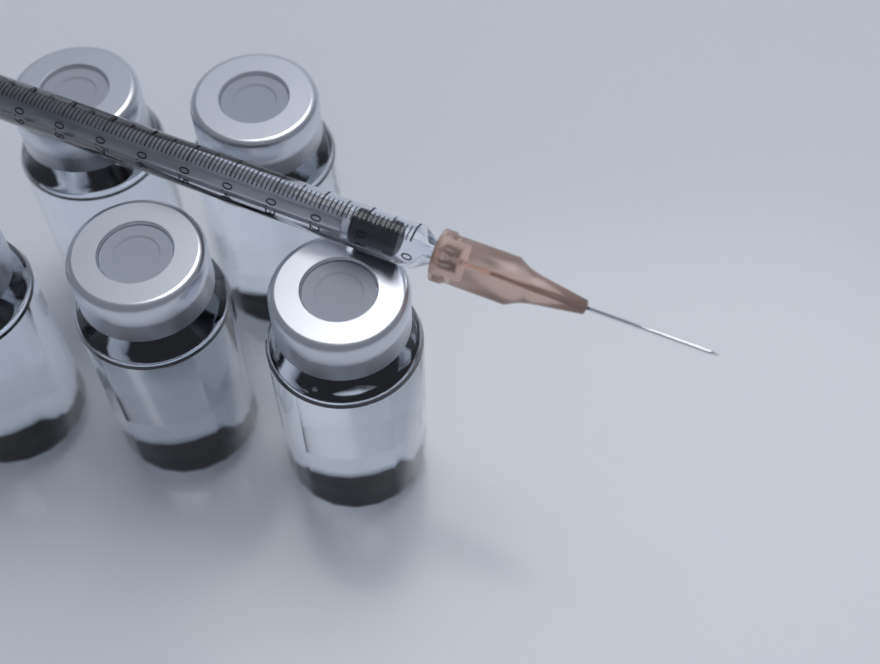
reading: 0.03 ml
